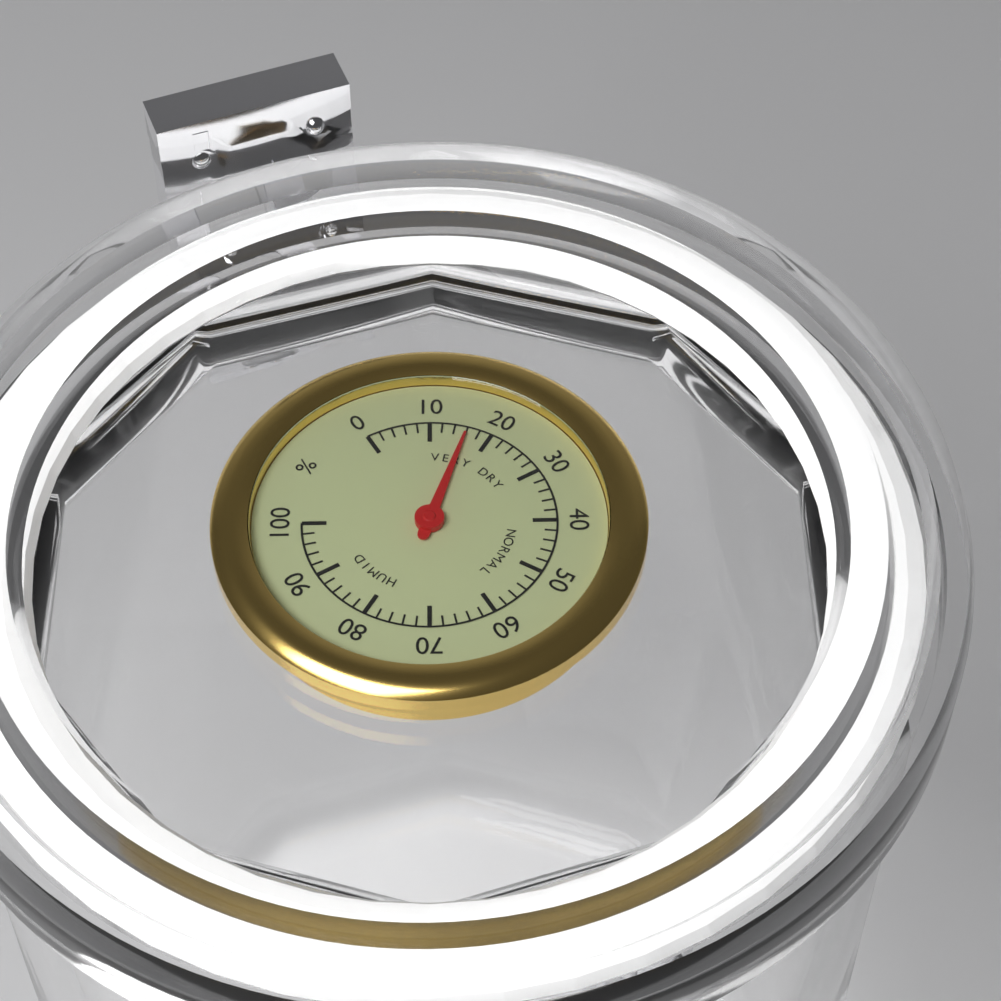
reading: 16 %
